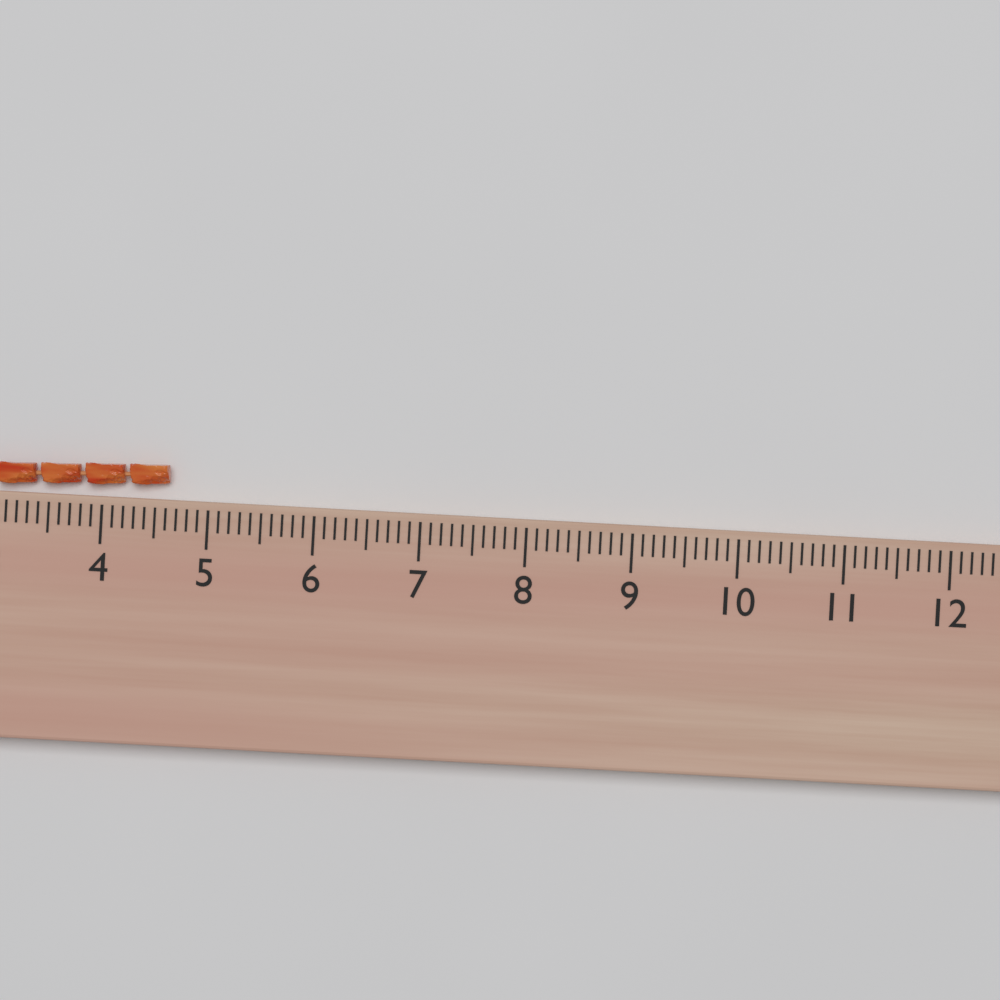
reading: 4.6 (no unit)
